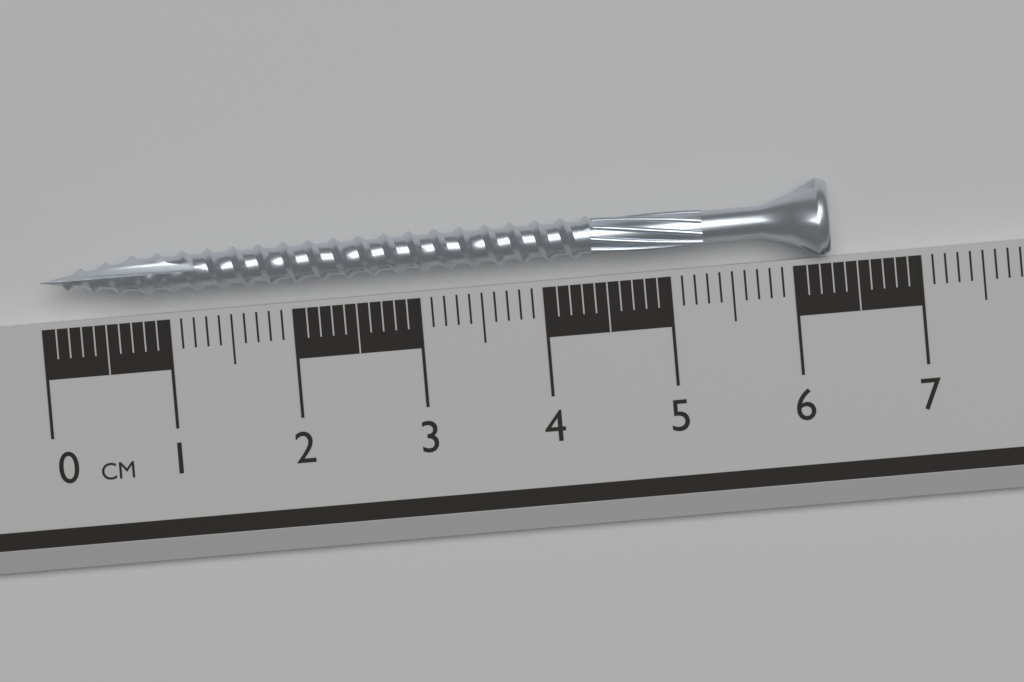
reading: 6.3 cm
